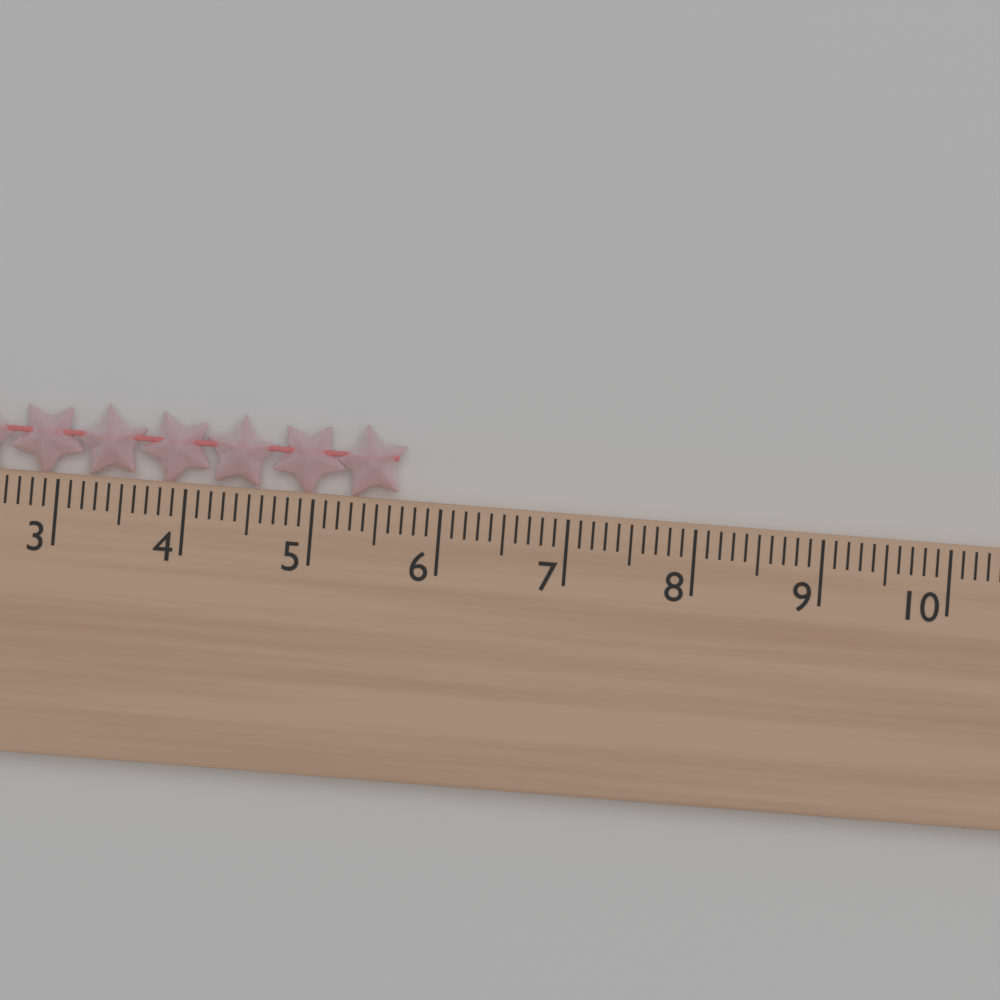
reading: 5.7 cm
